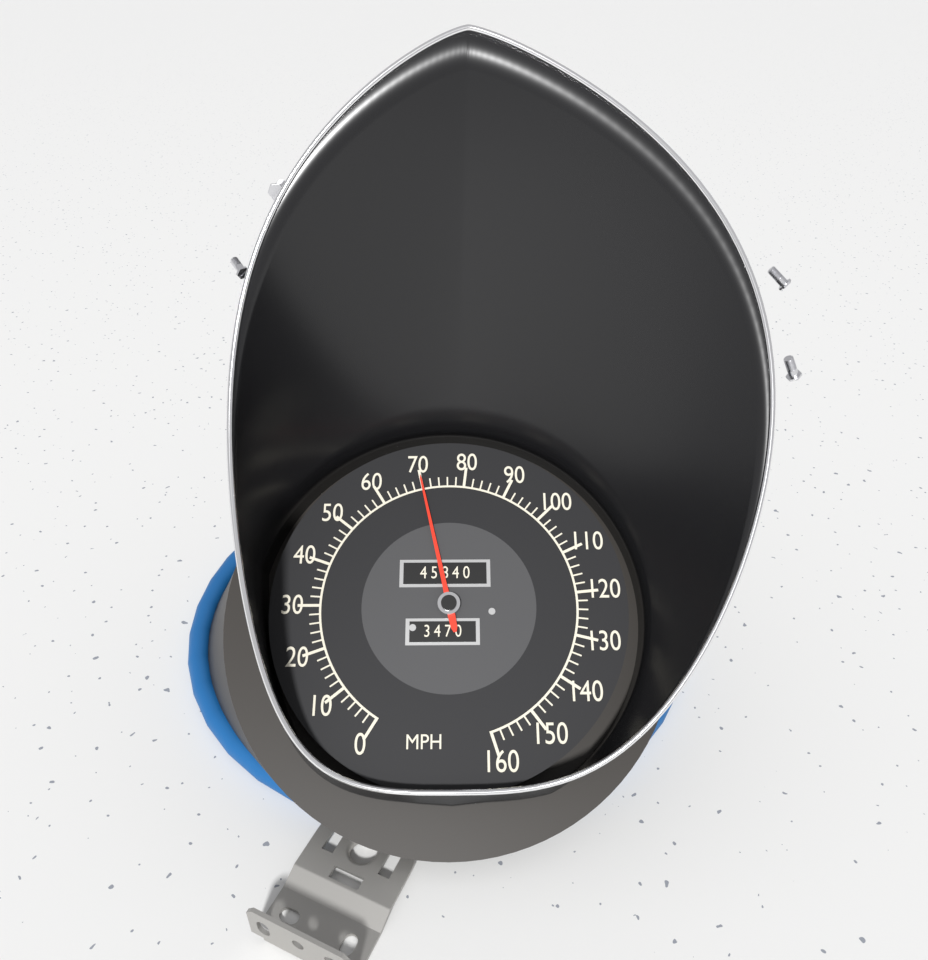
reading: 70 MPH
